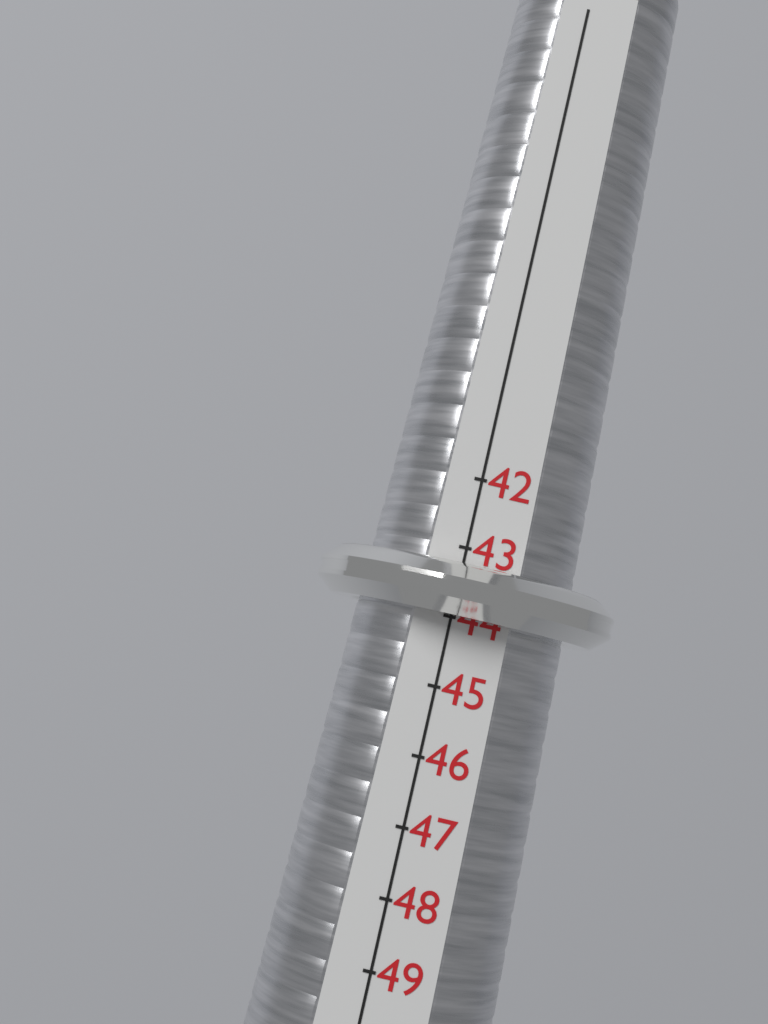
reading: 44 (no unit)
